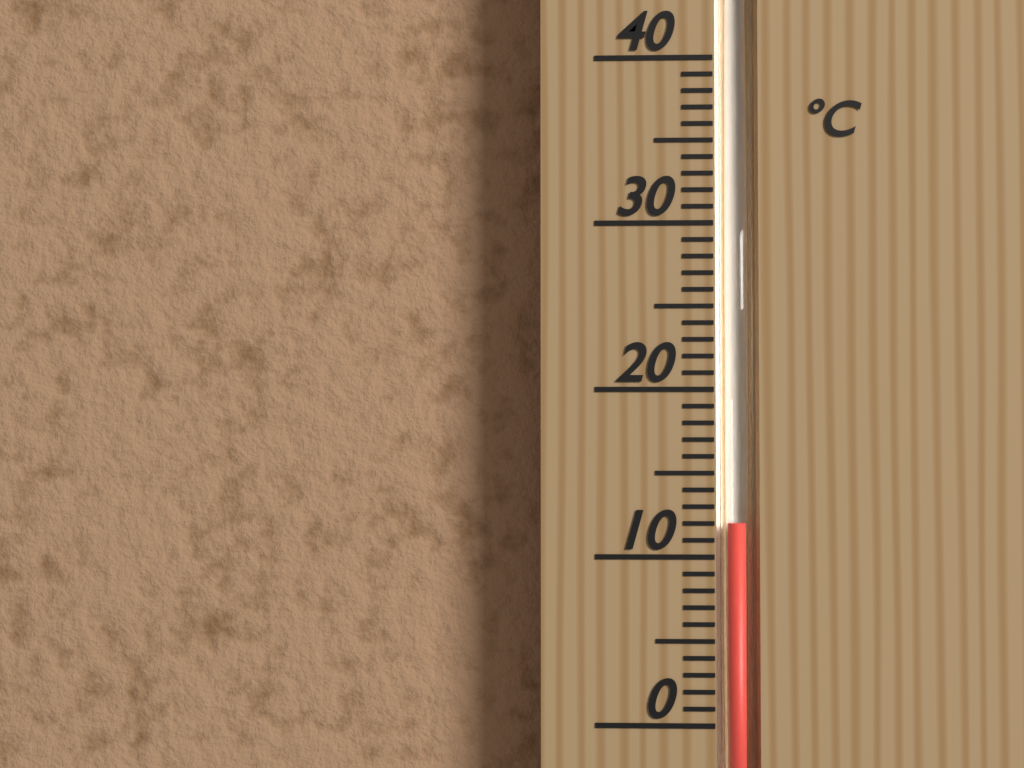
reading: 12 °C
